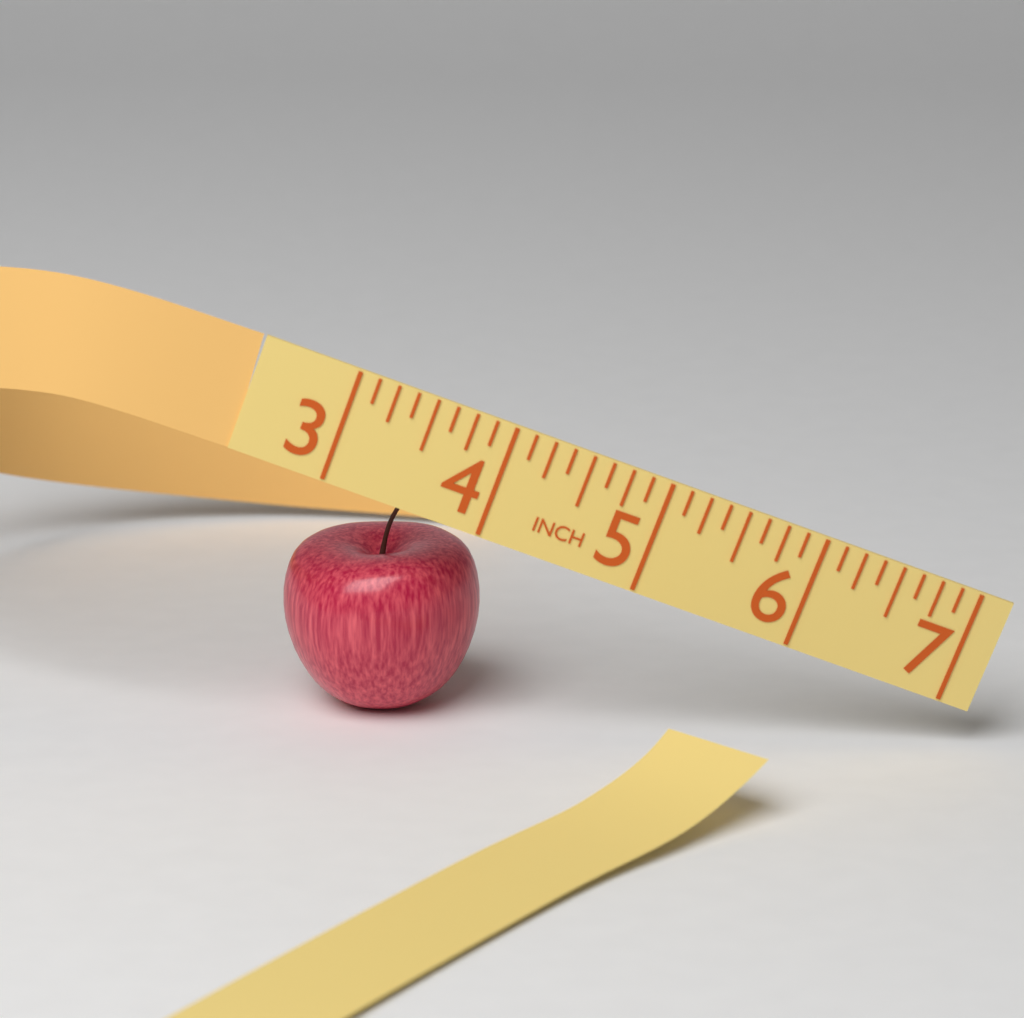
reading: 4.250 in
